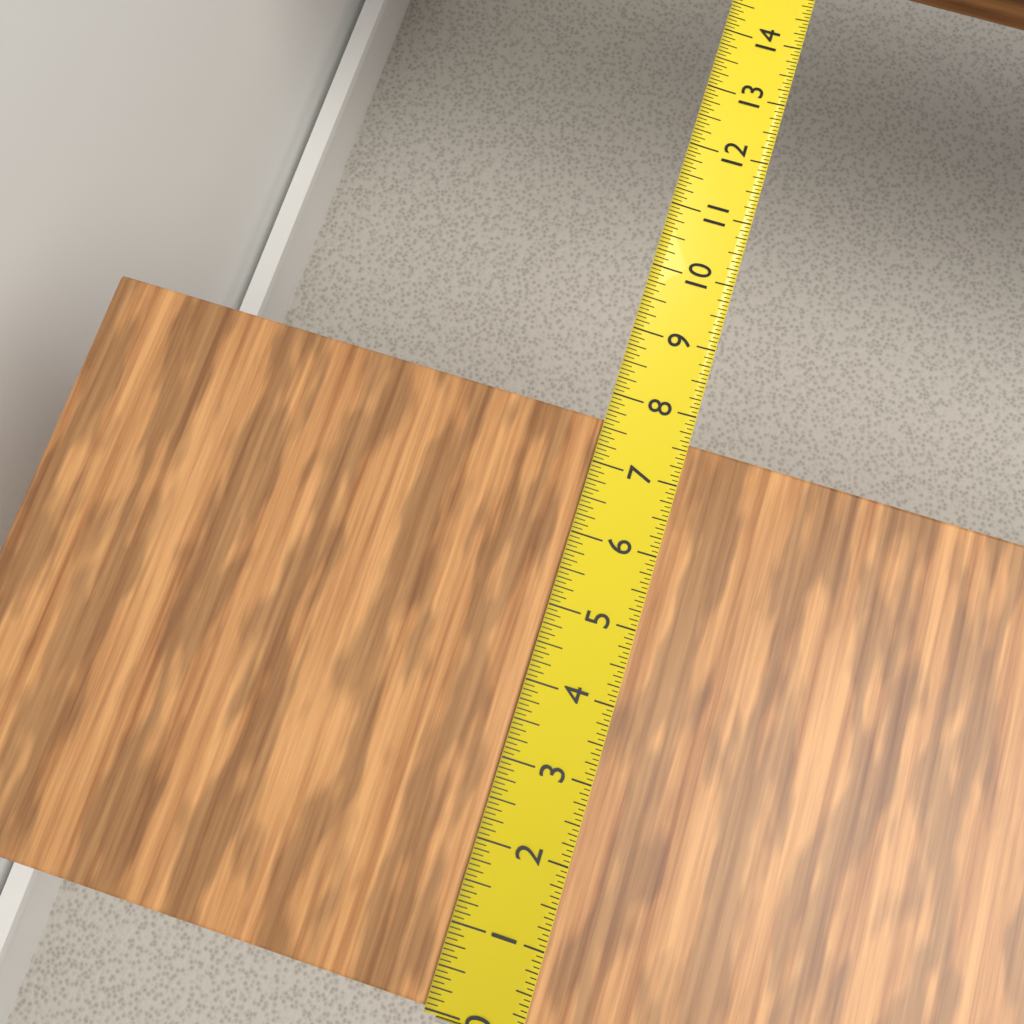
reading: 7.6250 in
